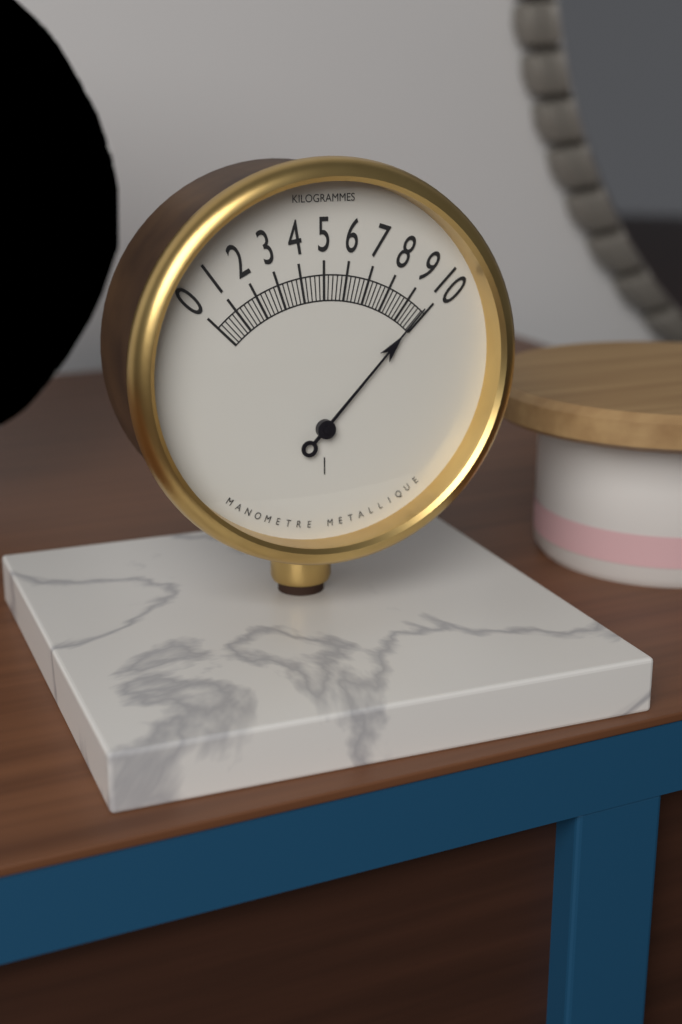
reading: 9.8 kg
